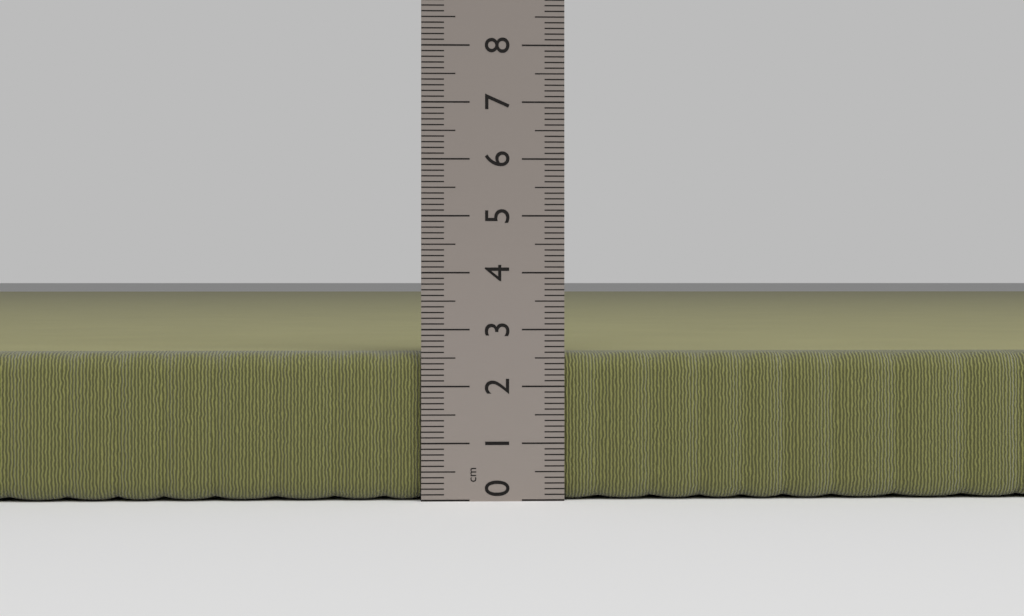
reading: 2.6 cm
